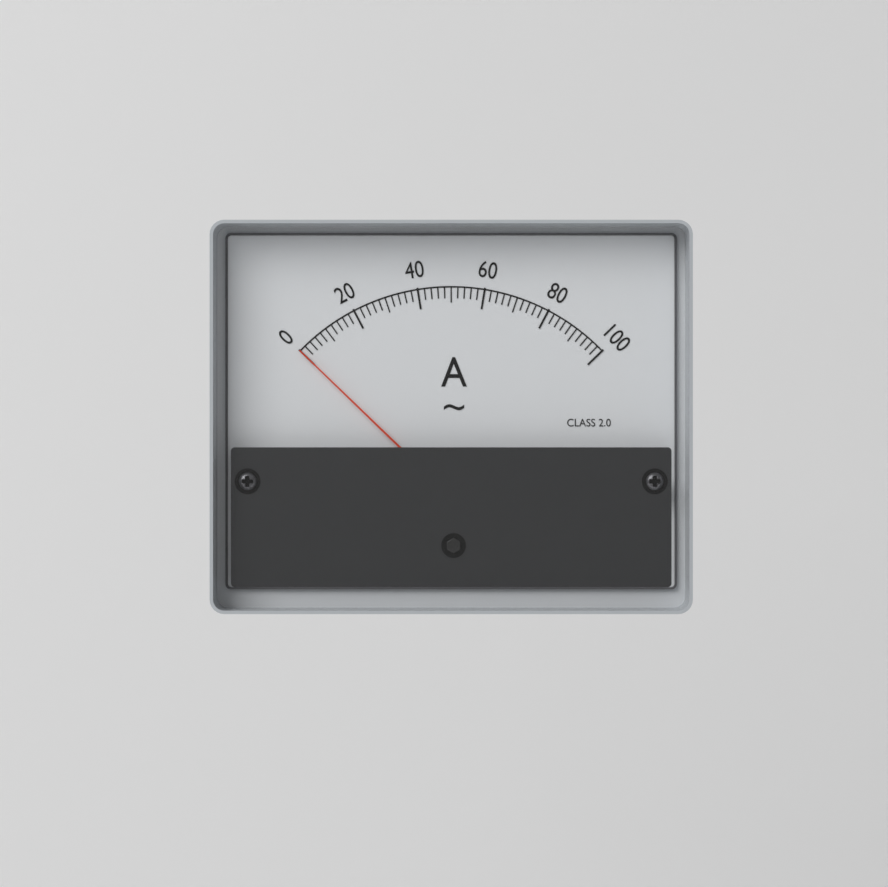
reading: 0 A
